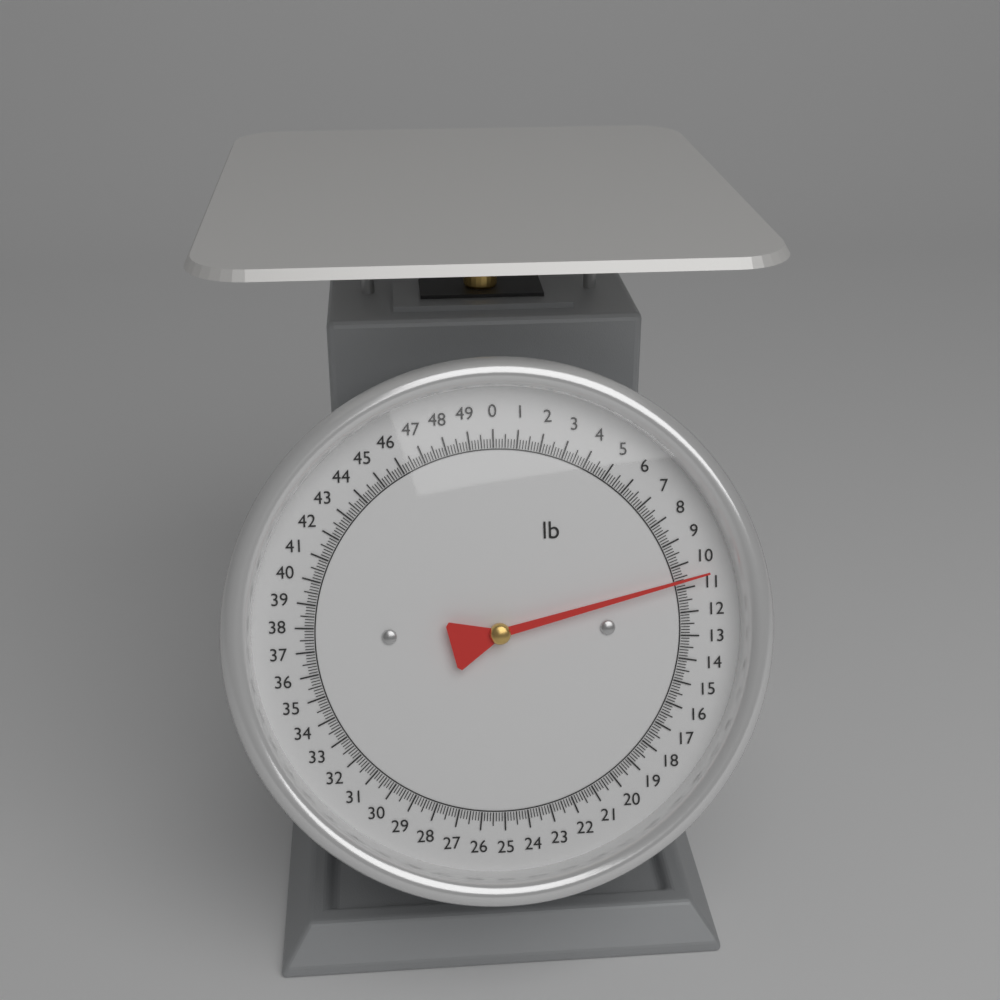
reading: 10.625 lb
